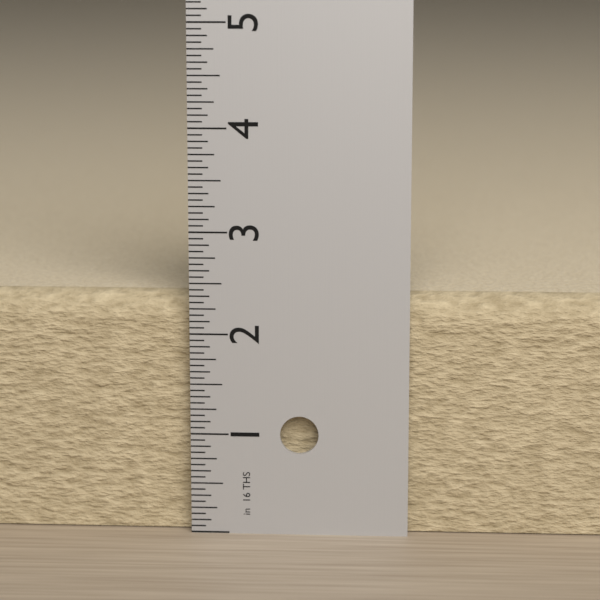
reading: 2.3750 in
